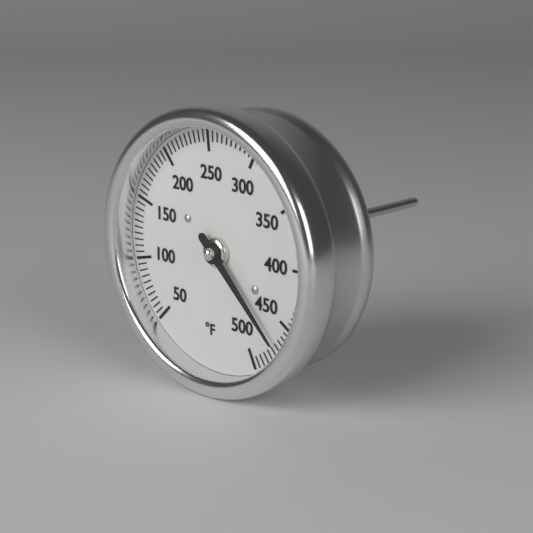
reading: 470 °F
